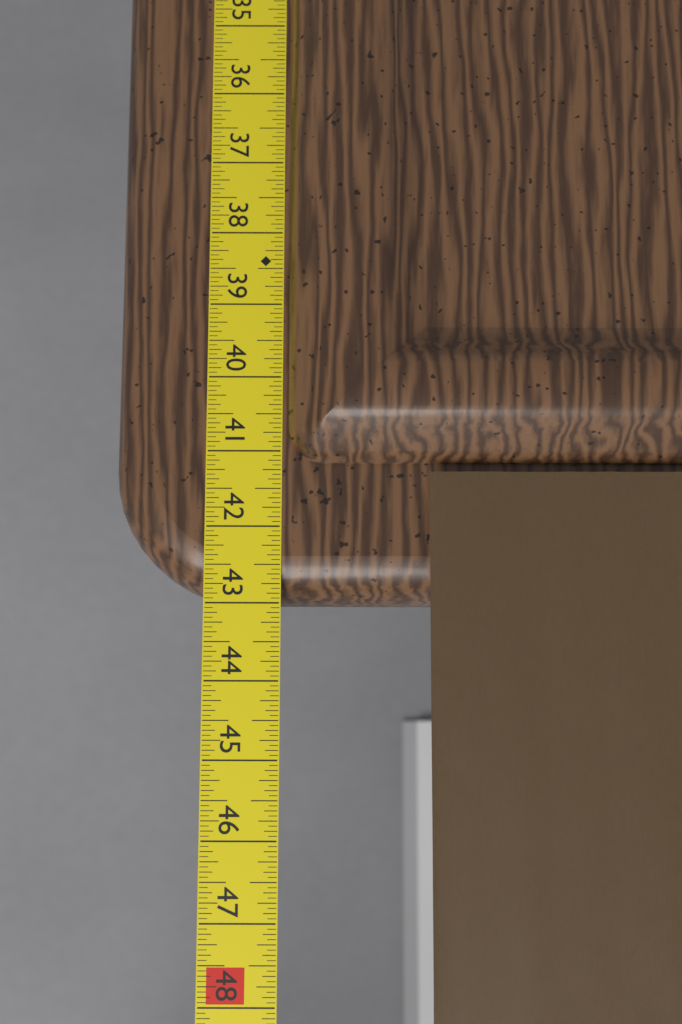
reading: 42.9375 in
